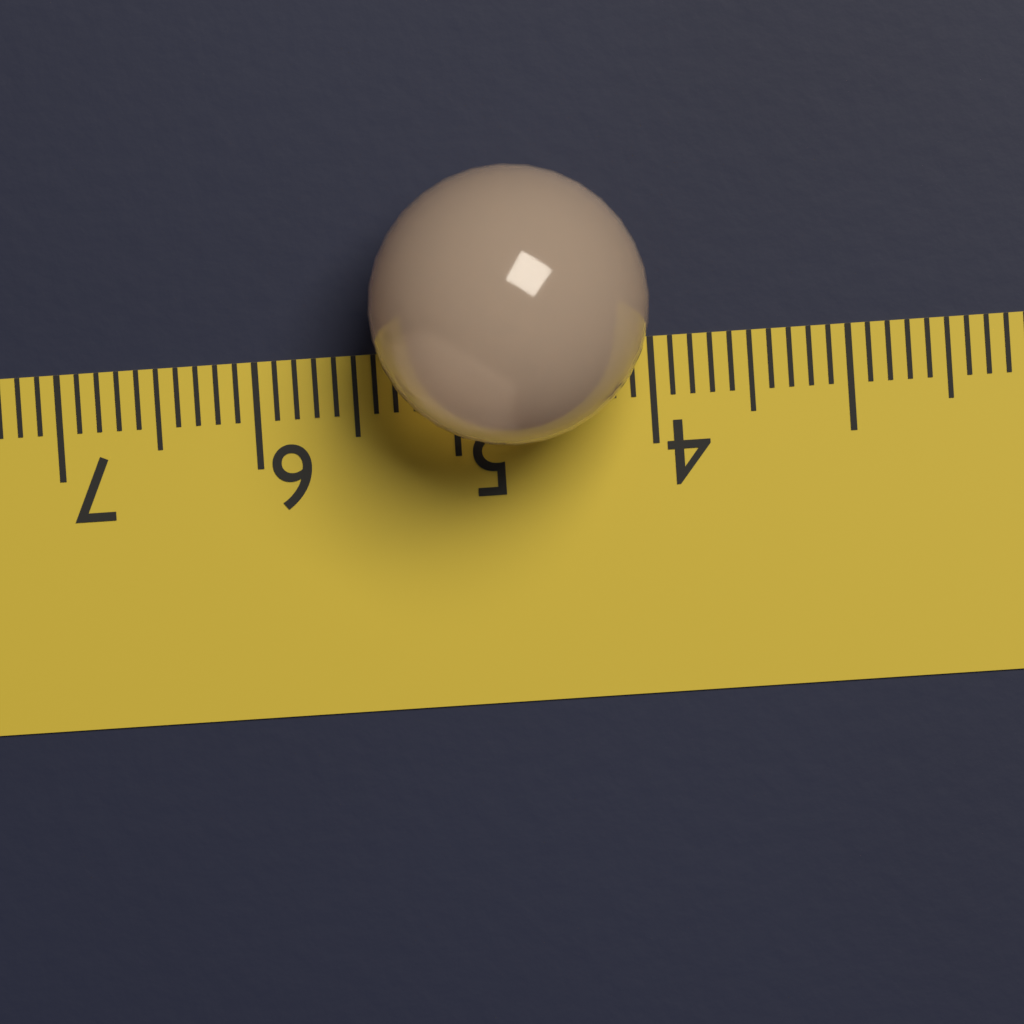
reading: 5.4 (no unit)
